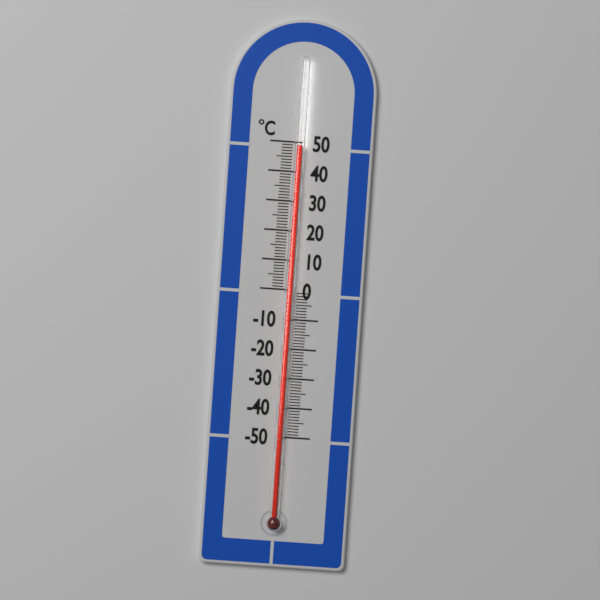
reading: 49 °C
